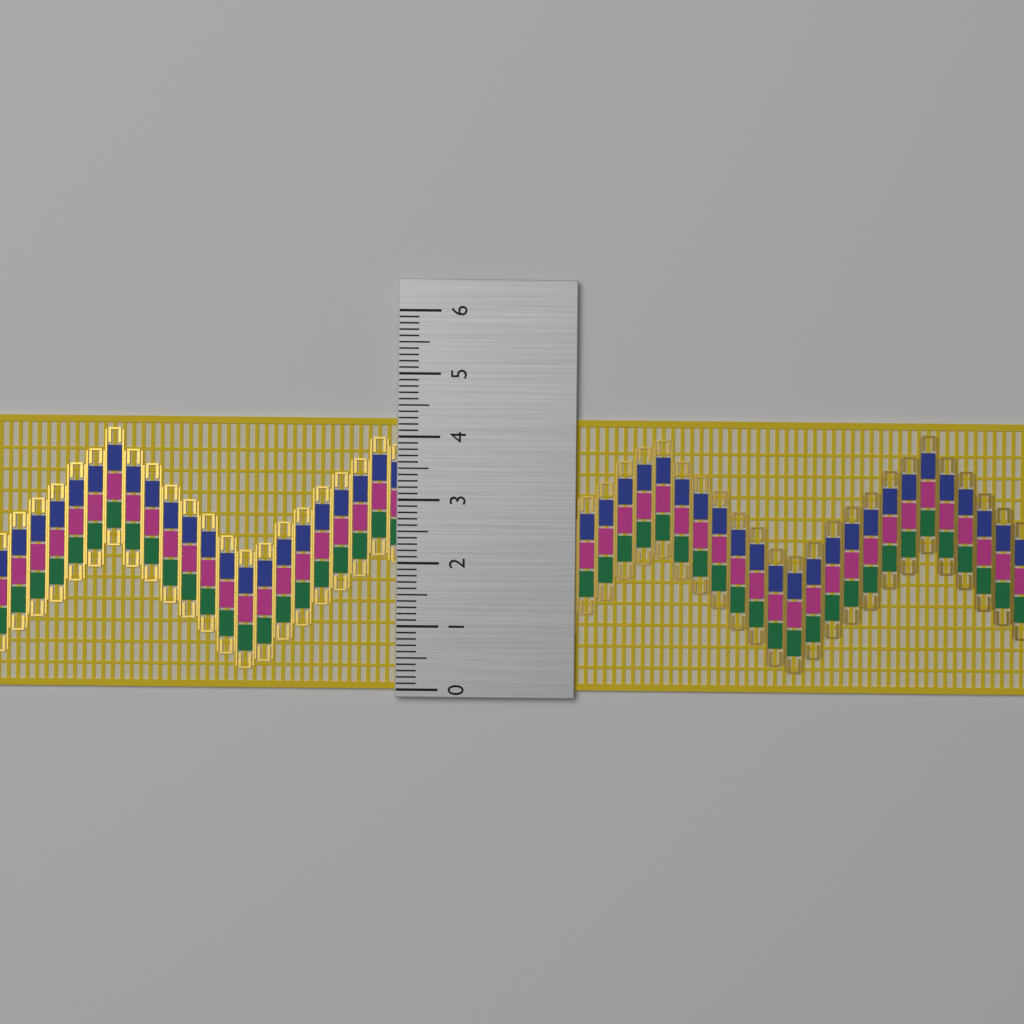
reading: 4.3 (no unit)
